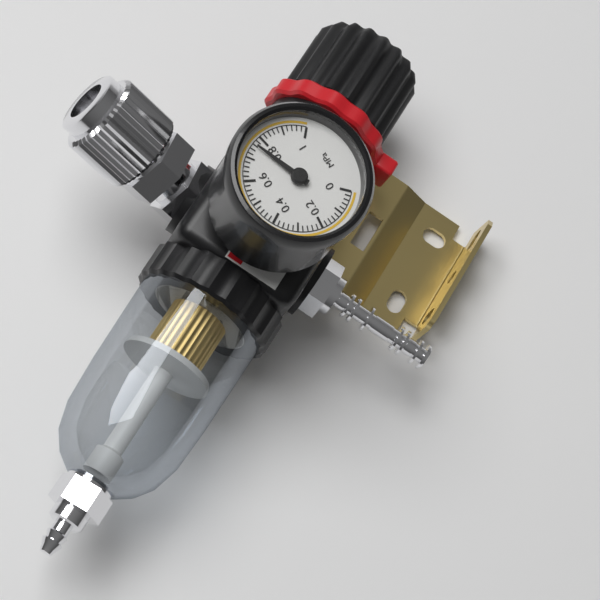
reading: 0.76 MPa
